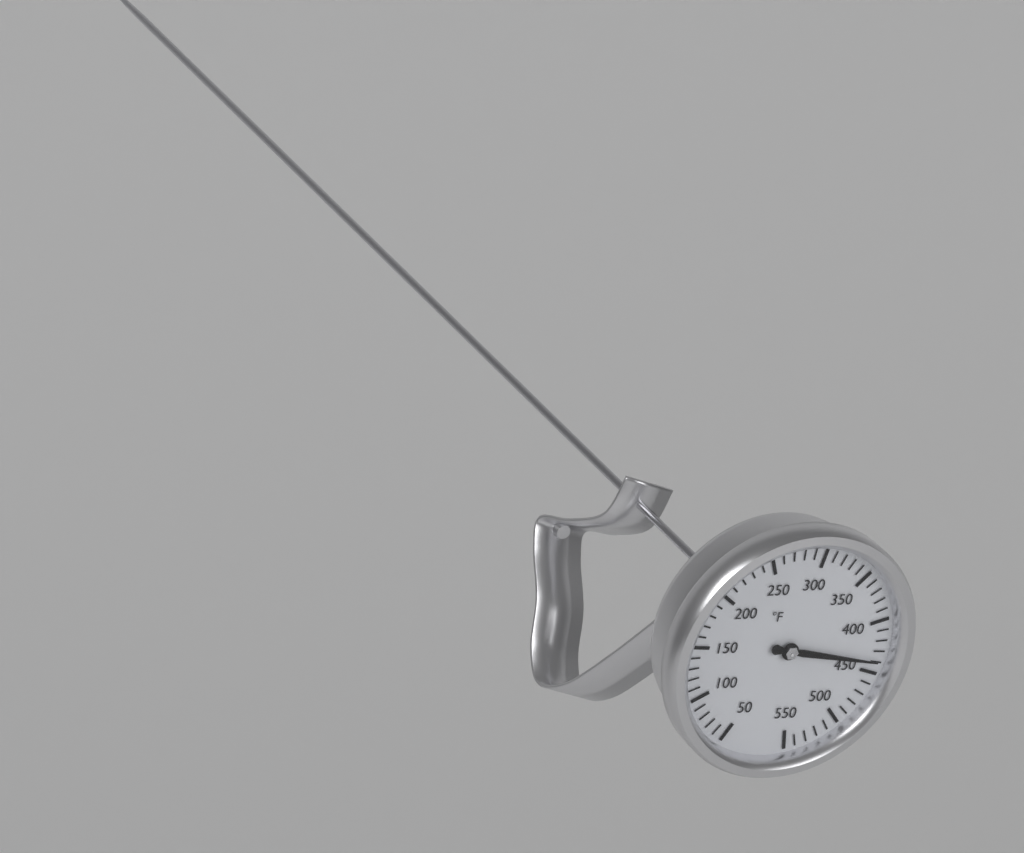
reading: 440 °F
